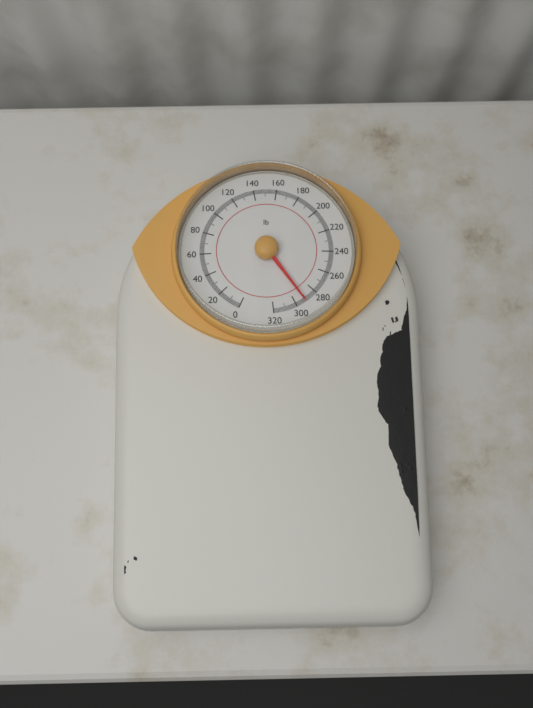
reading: 292 lb
